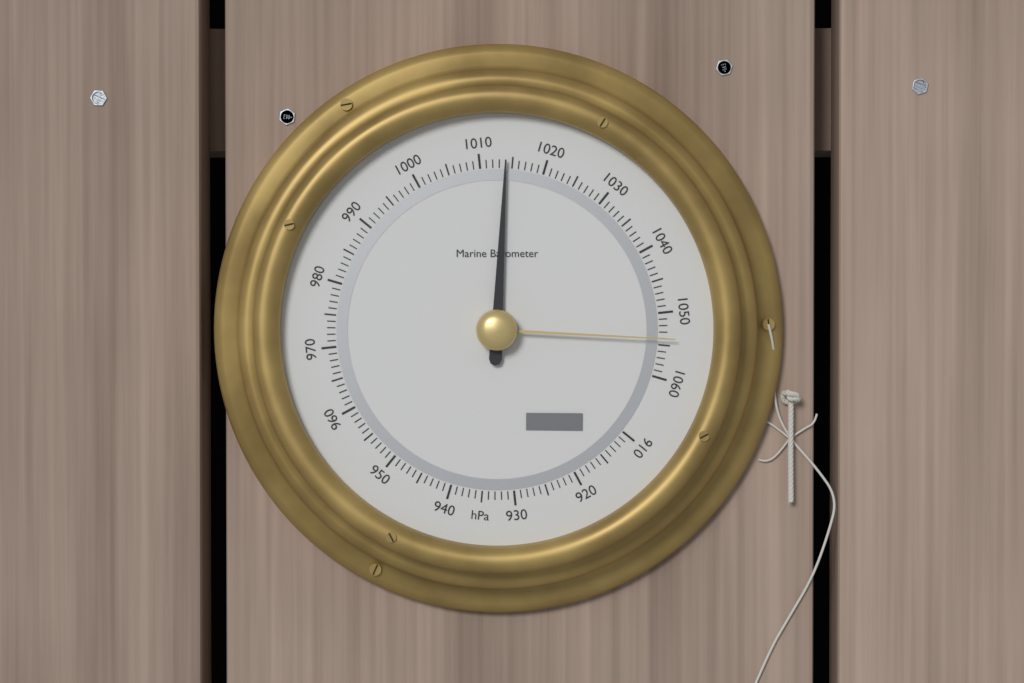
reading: 1014 hPa
